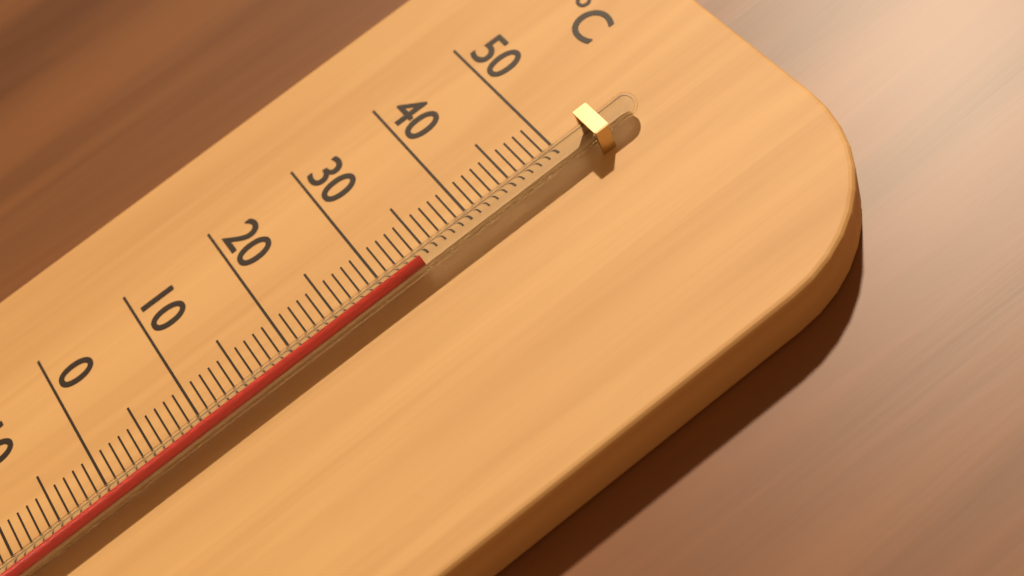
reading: 34 °C
